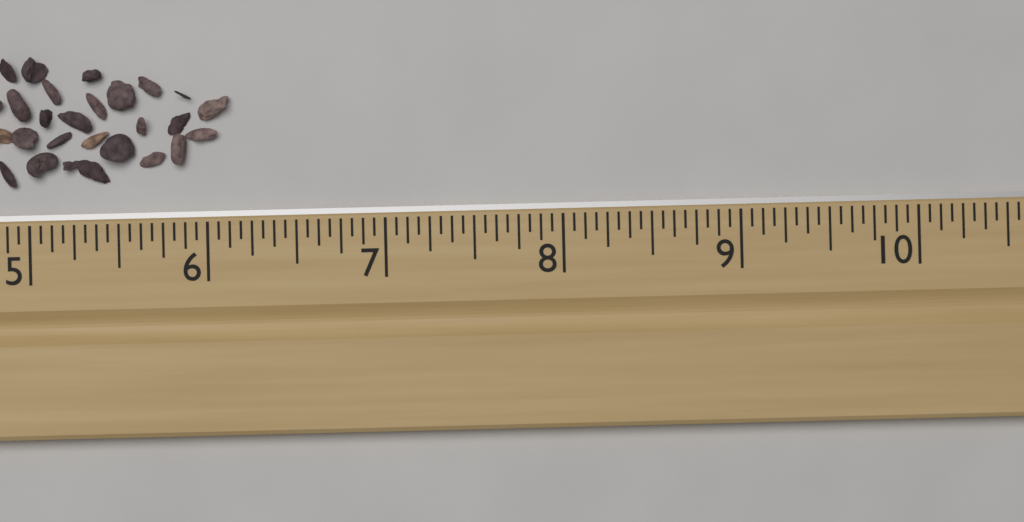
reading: 6.1250 in
